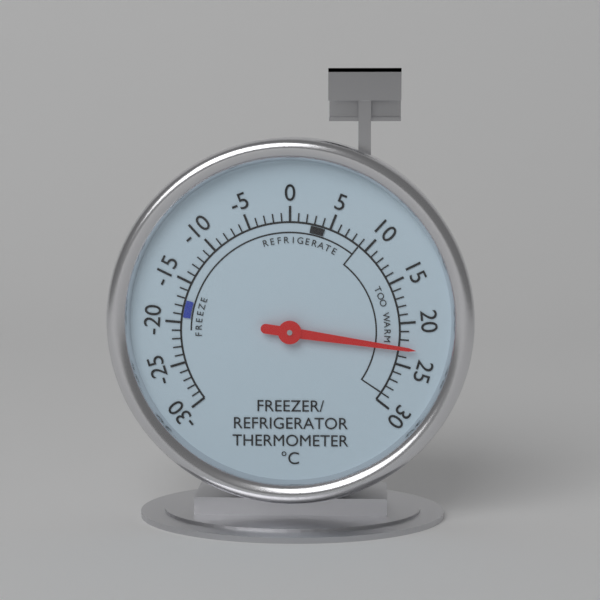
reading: 23 °C
